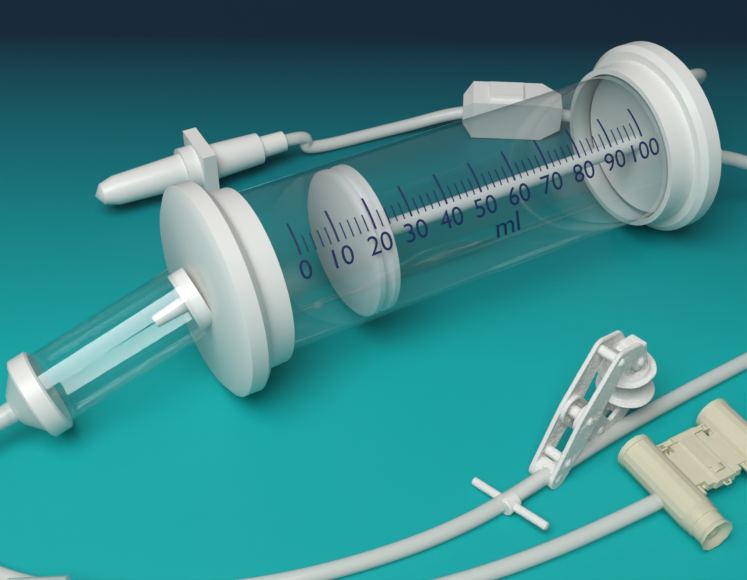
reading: 18 ml
